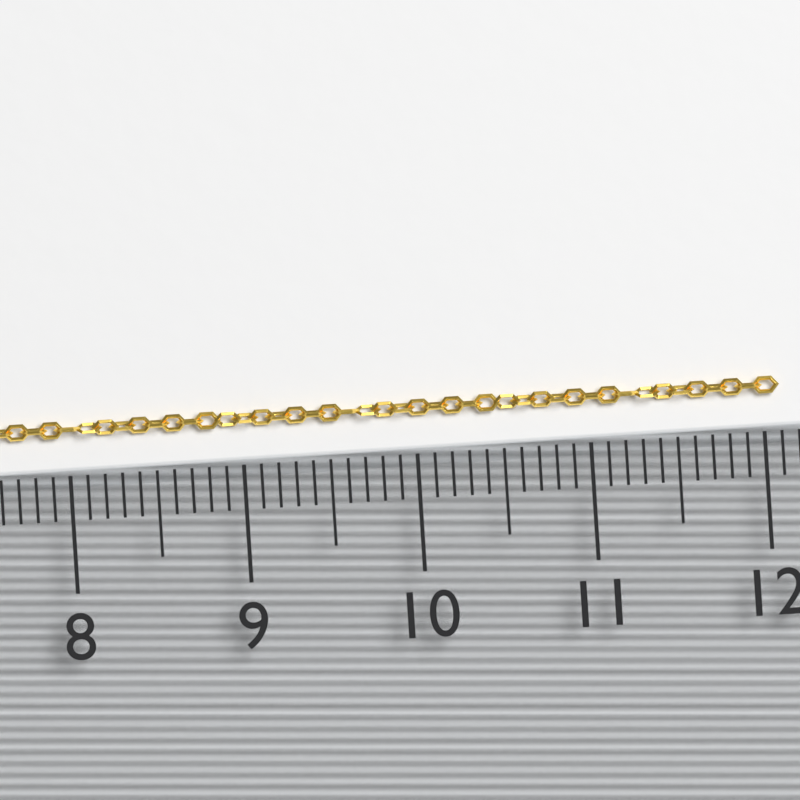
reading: 12.1 (no unit)
